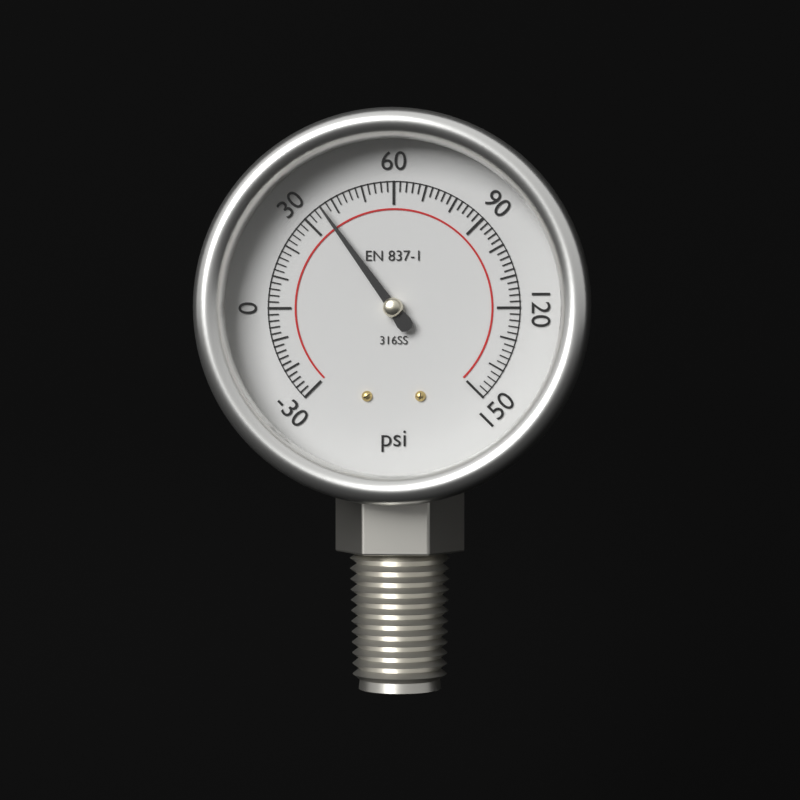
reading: 36 psi
